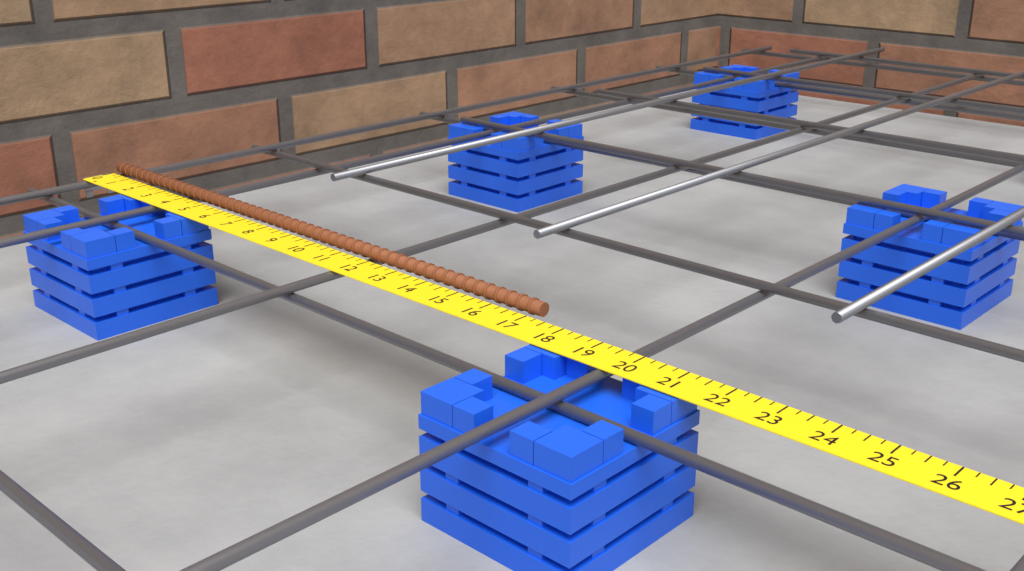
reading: 17.25 in
